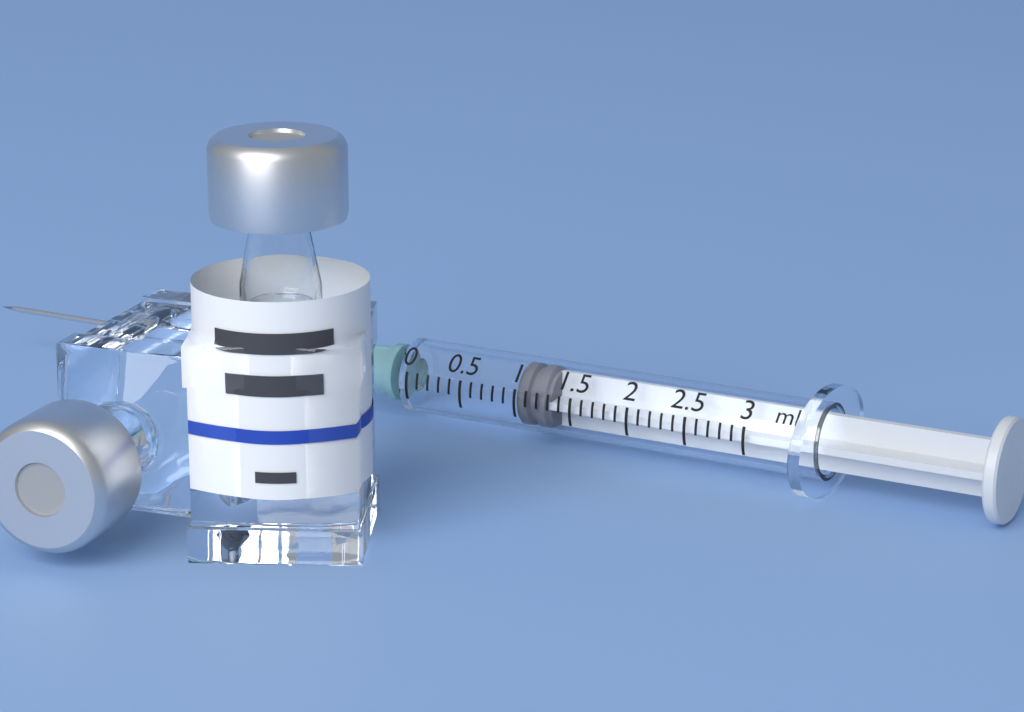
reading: 1.0 ml
